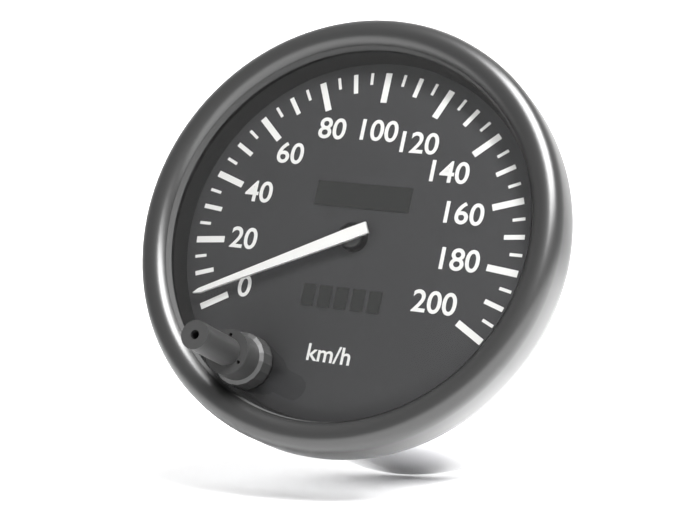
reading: 3 km/h
